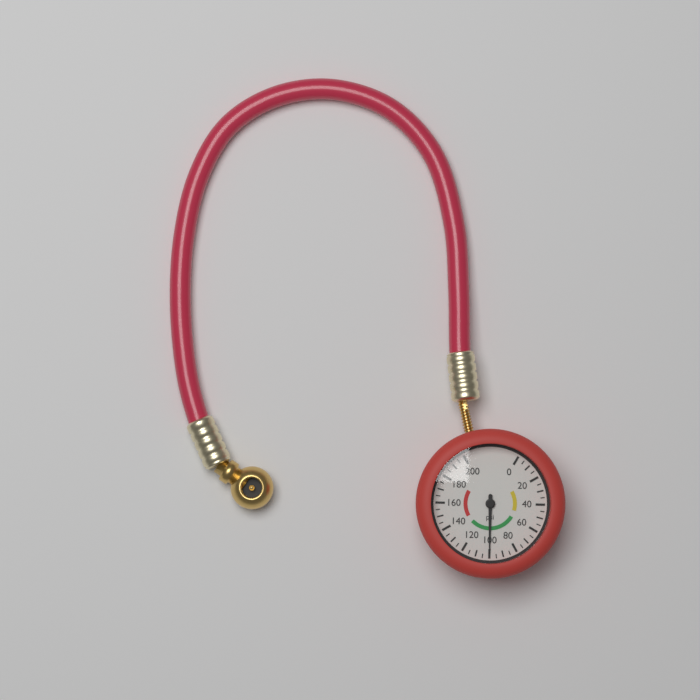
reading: 100 psi
